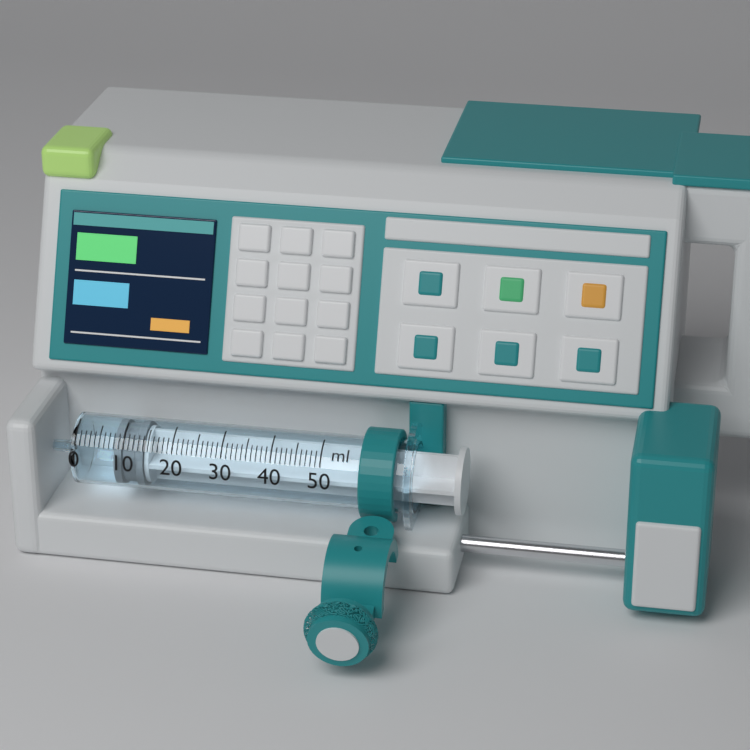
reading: 8 ml
